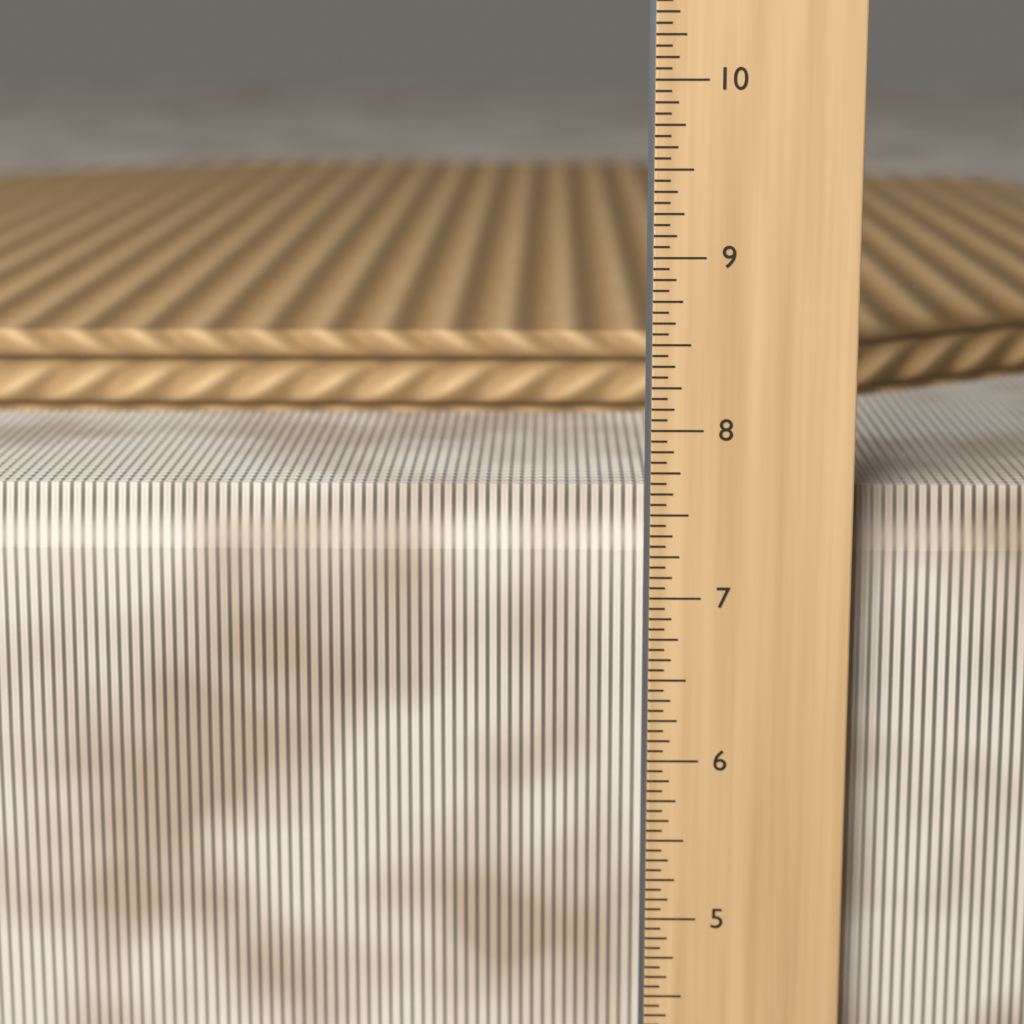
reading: 7.6250 in
